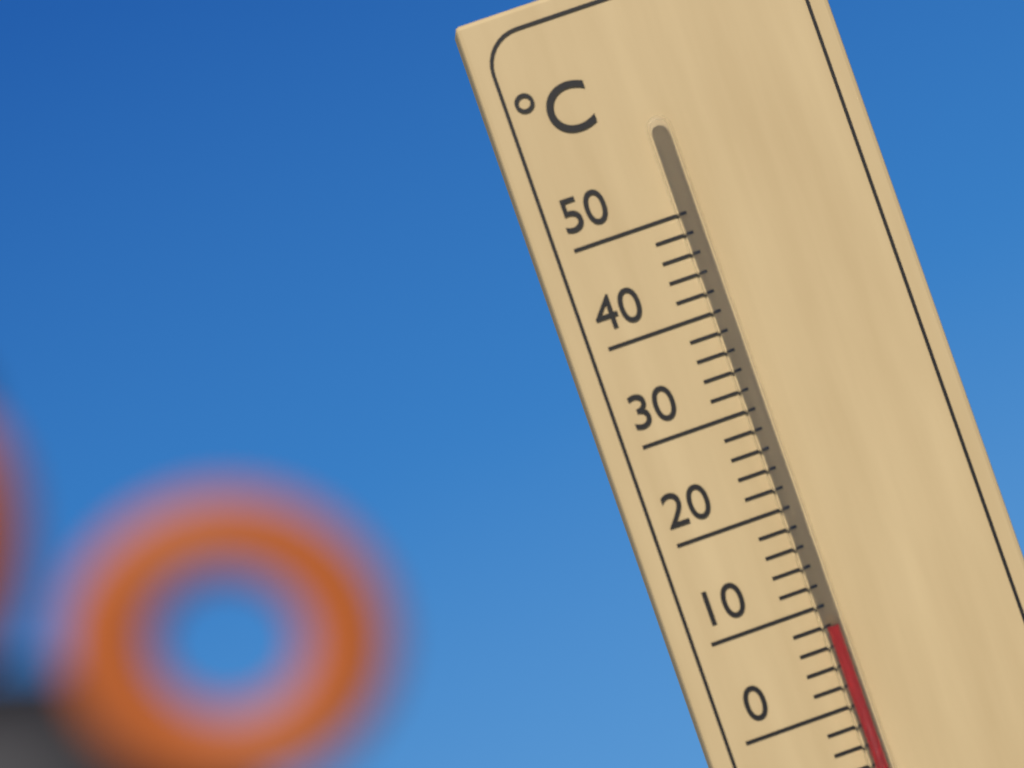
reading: 8 °C
